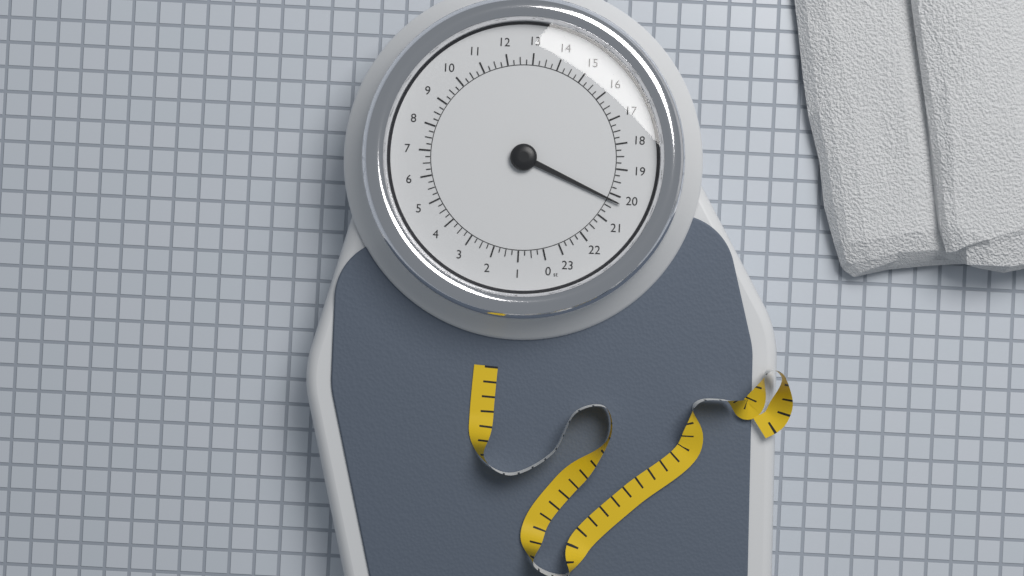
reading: 20.25 st
